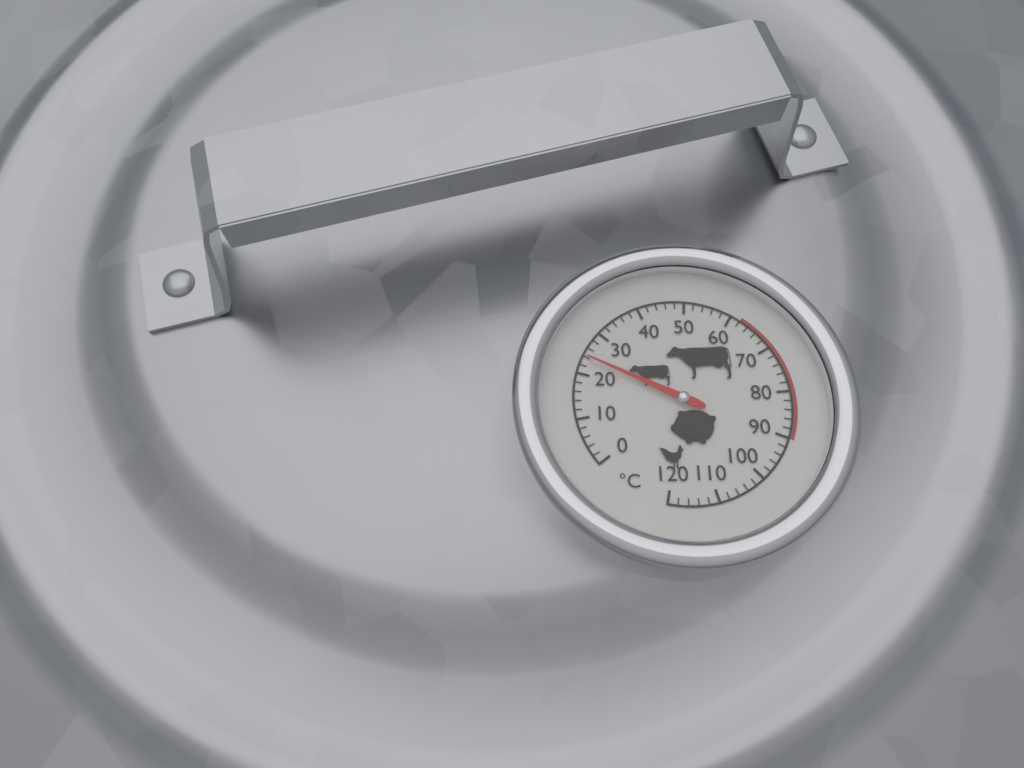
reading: 24 °C
